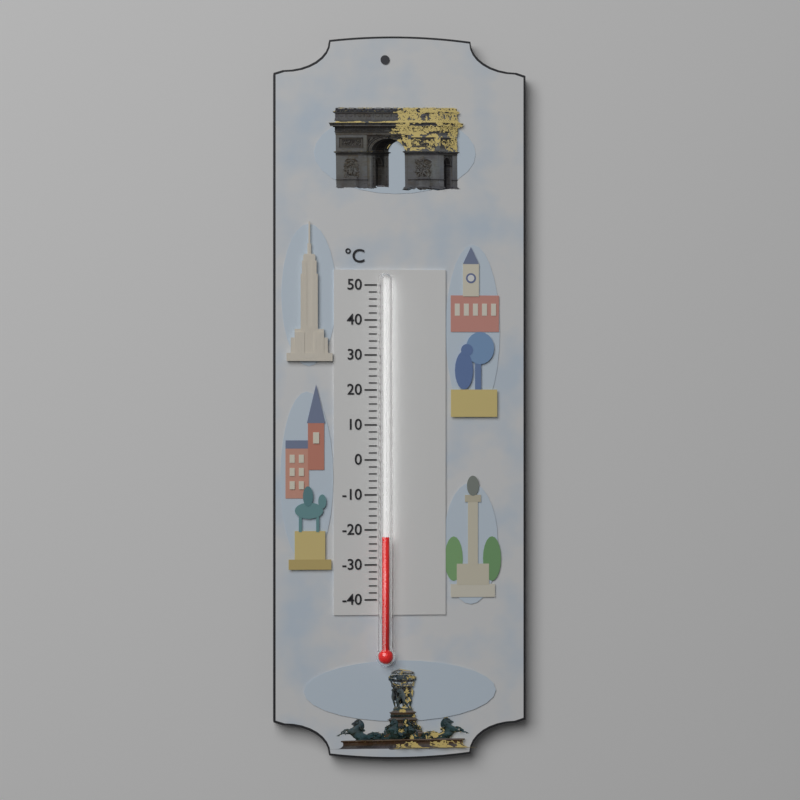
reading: -22 °C
